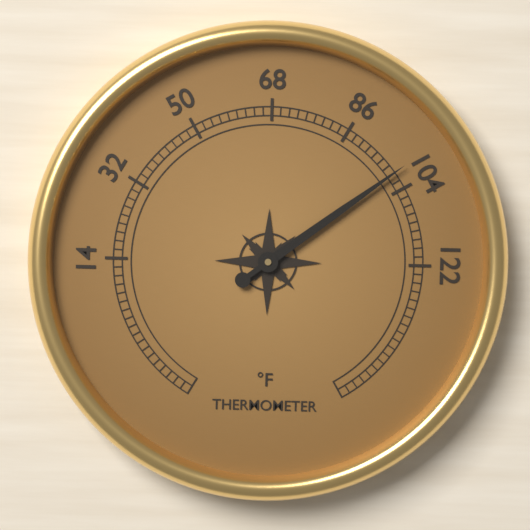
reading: 100 °F
